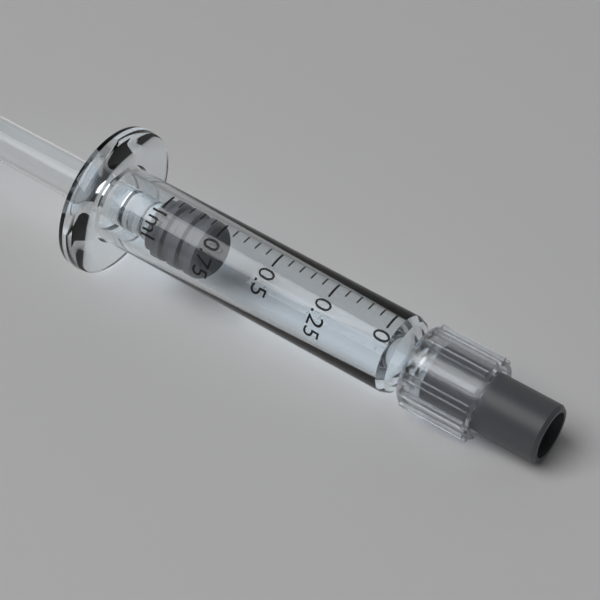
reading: 0.80 ml
